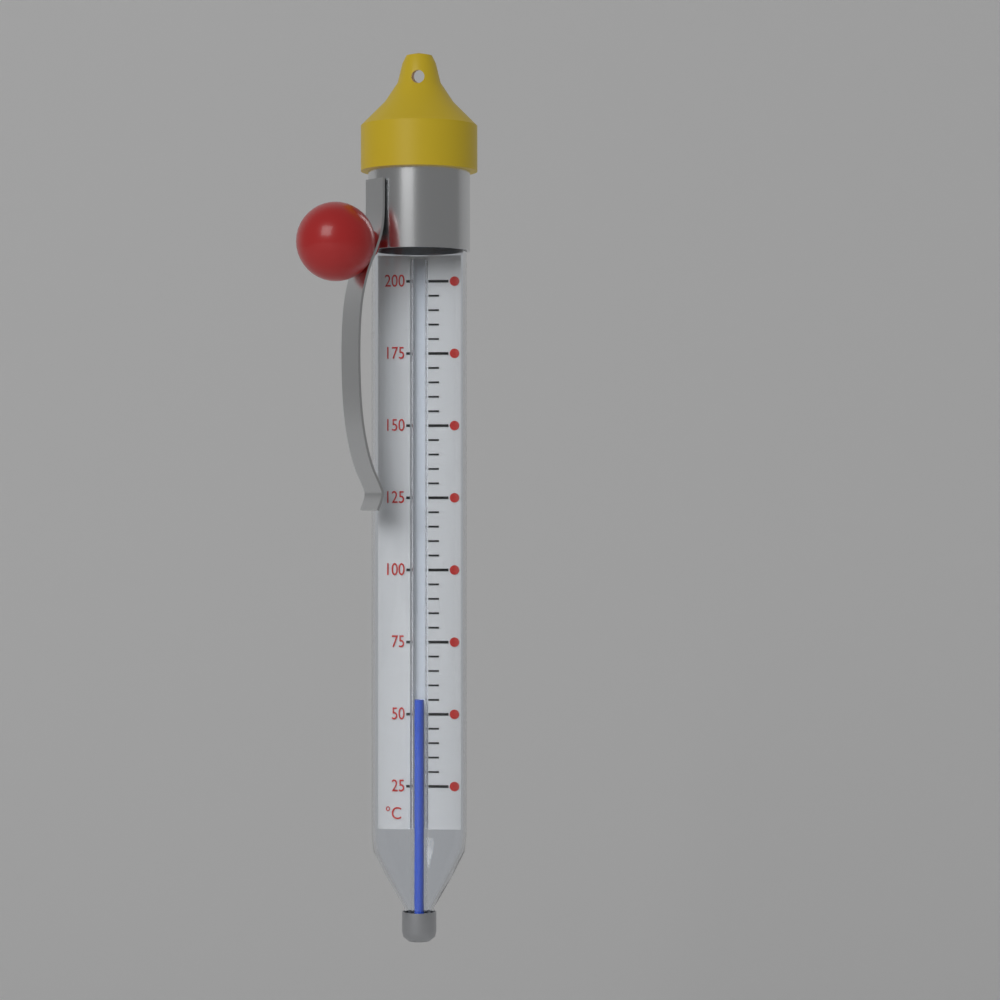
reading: 55 °C
